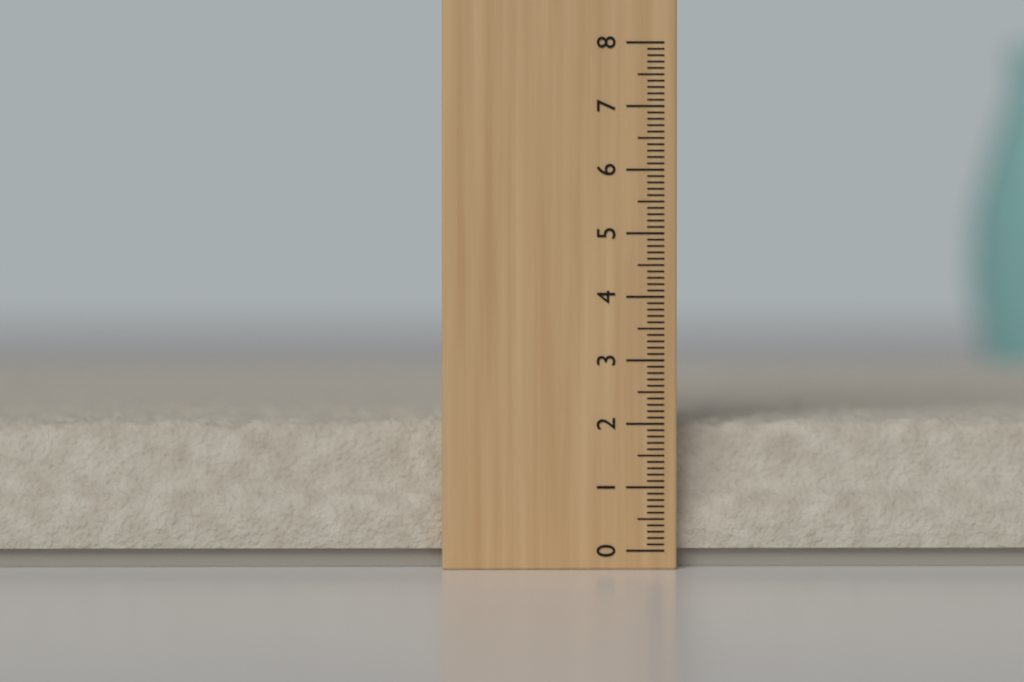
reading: 2.1 (no unit)
